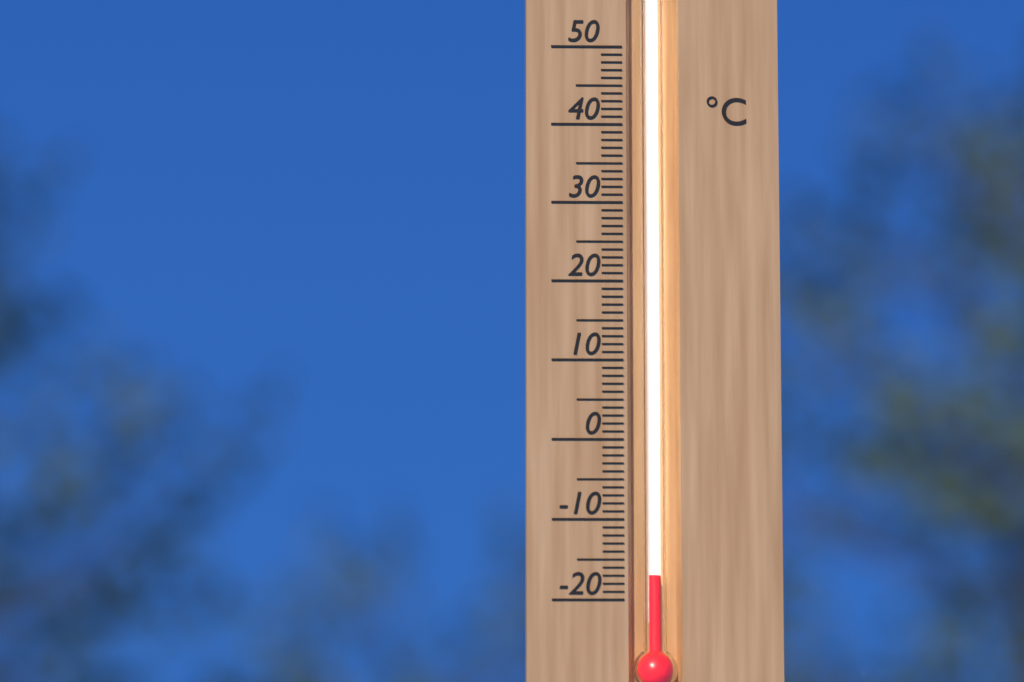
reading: -17 °C
